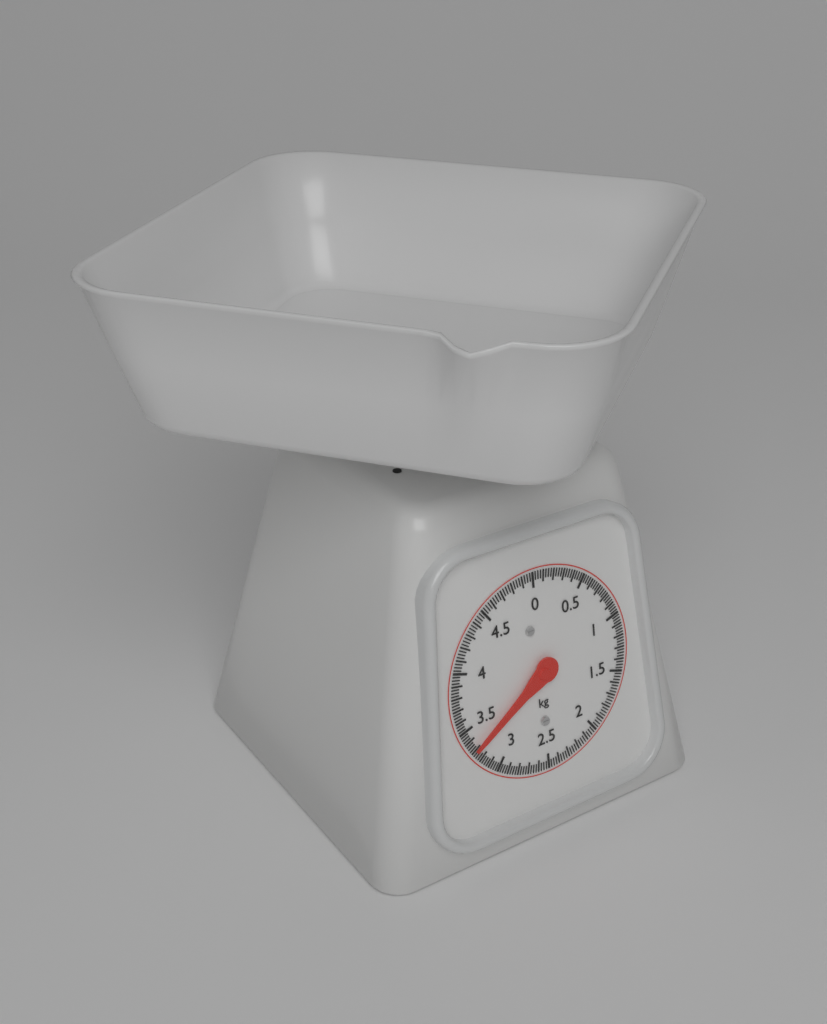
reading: 3.300 kg
